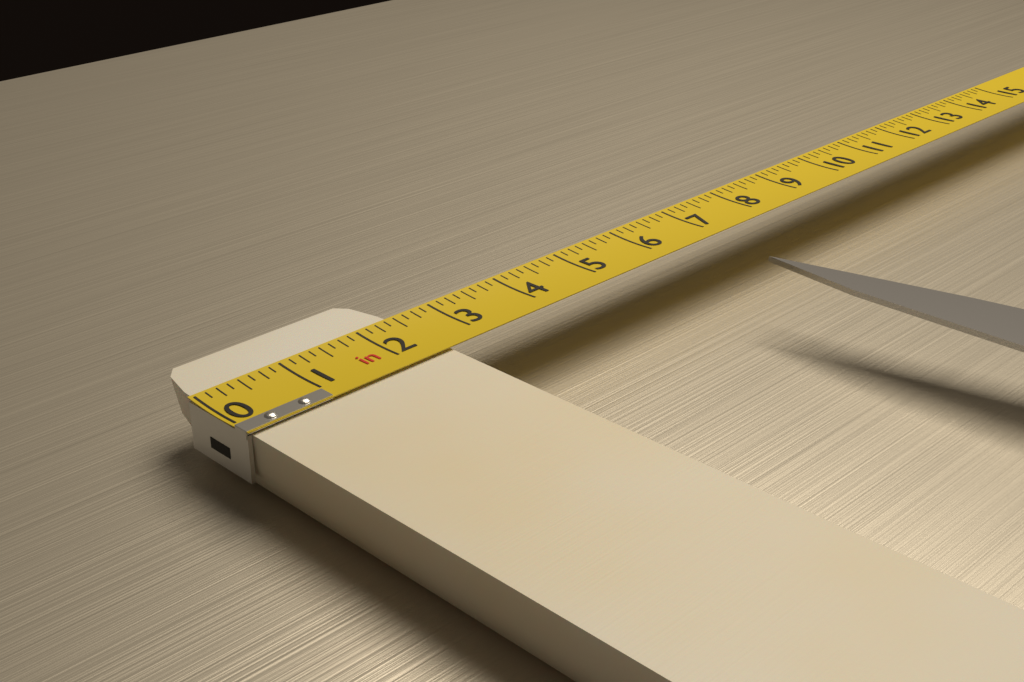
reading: 2.500 in
